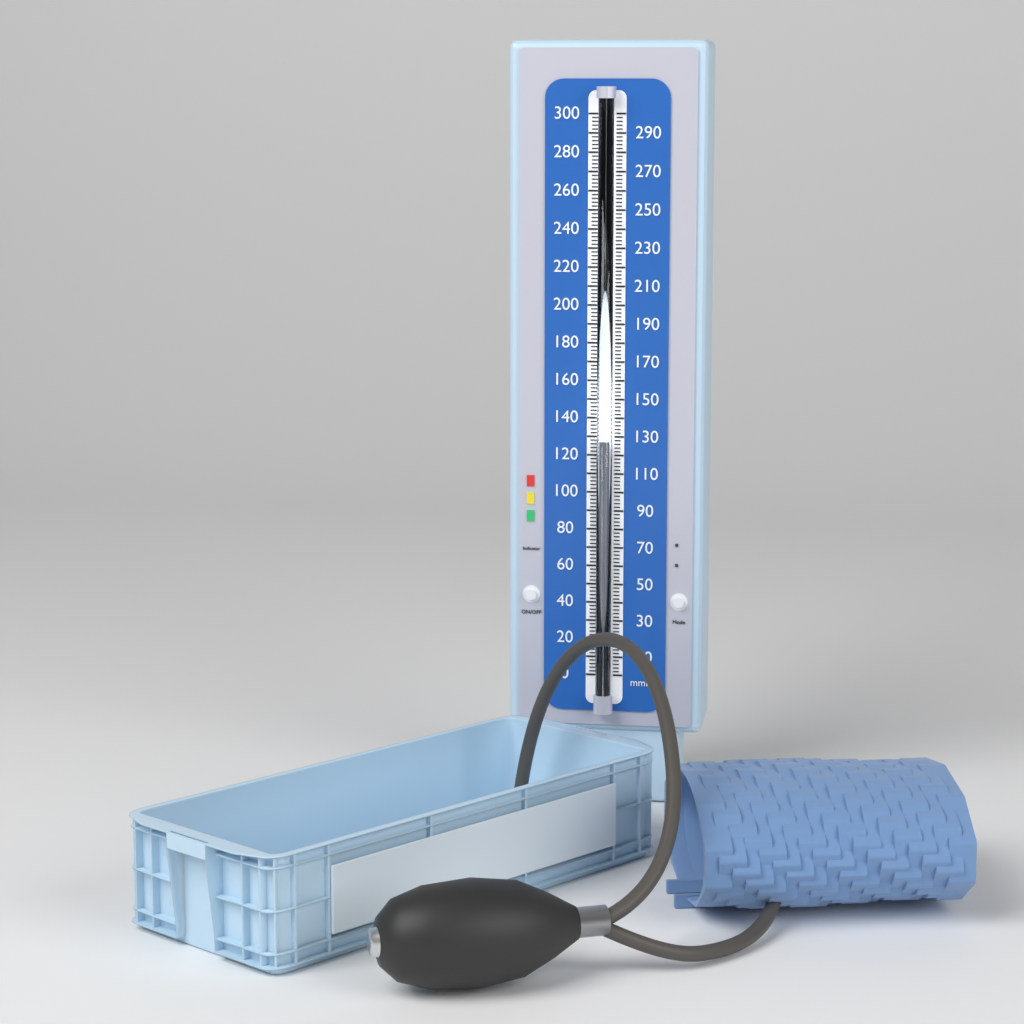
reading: 128 mmHg
